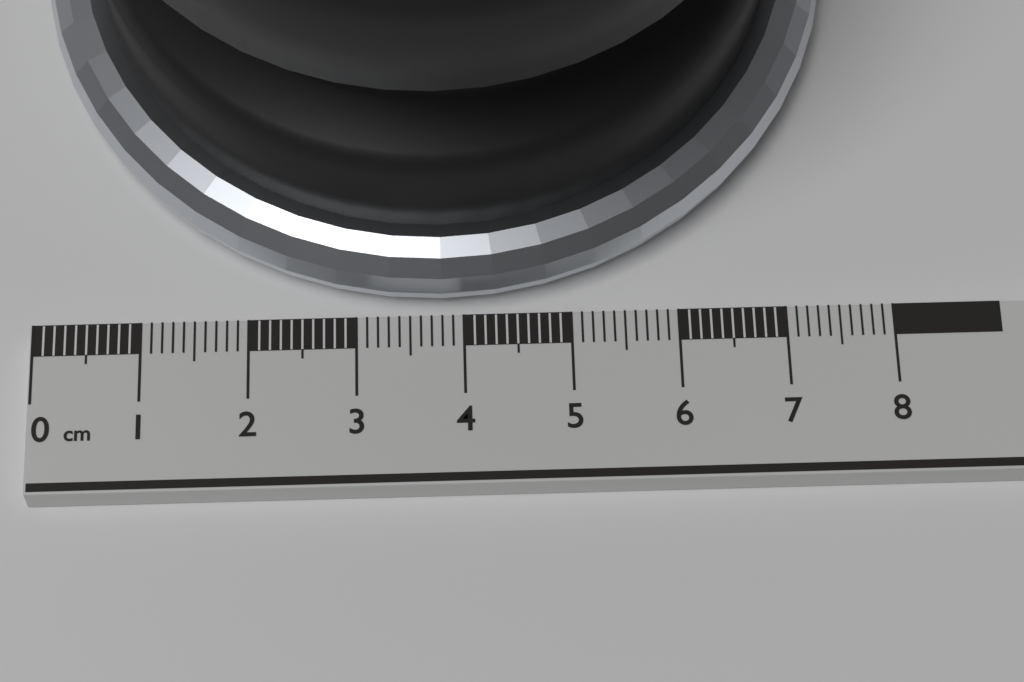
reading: 7.6 cm
